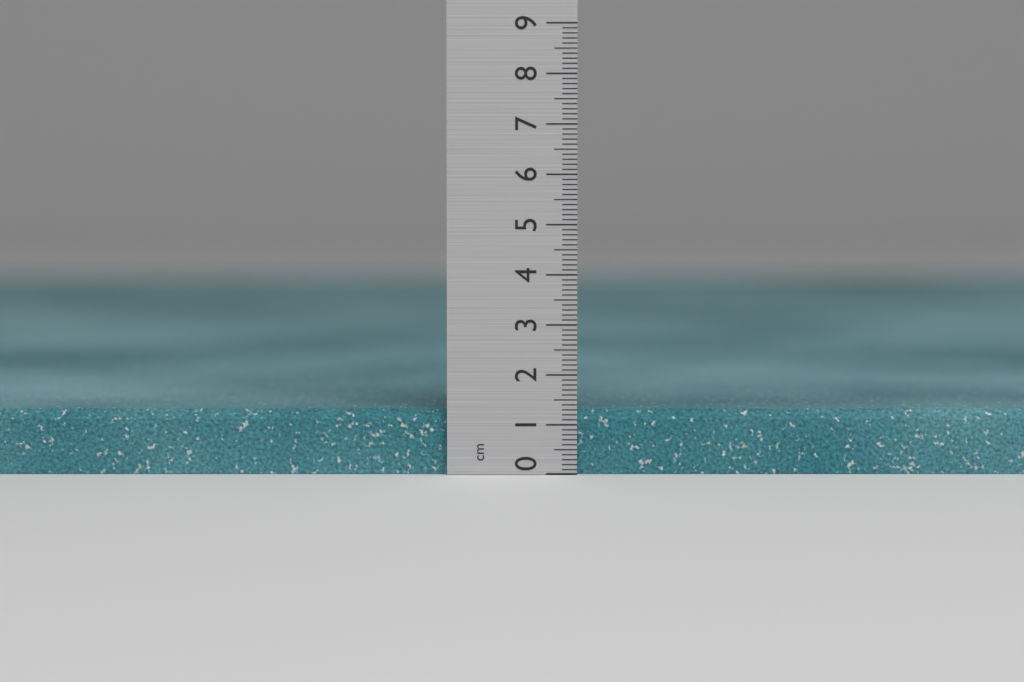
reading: 1.3 cm
